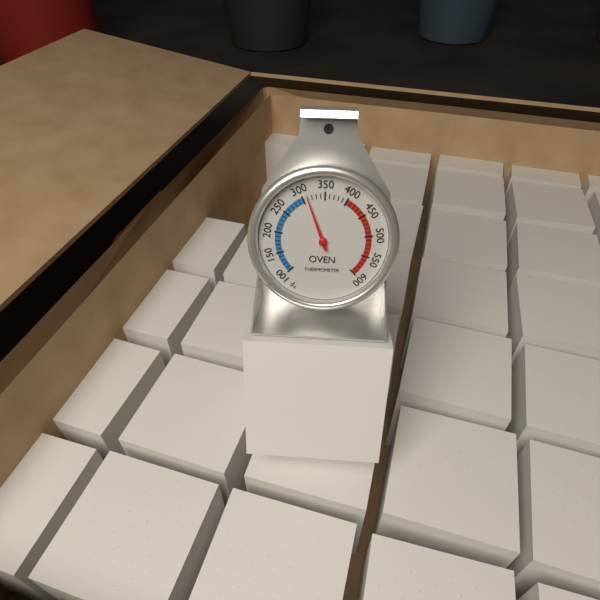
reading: 310 °F
